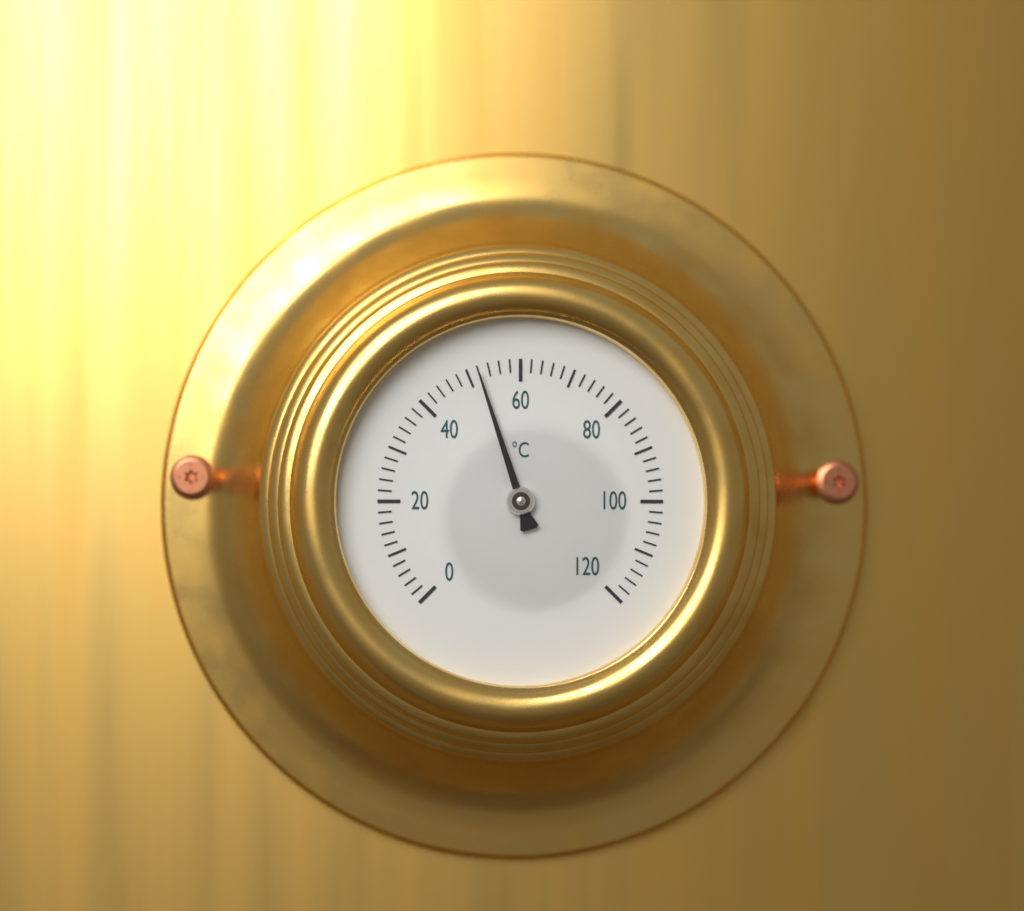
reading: 52 °C
